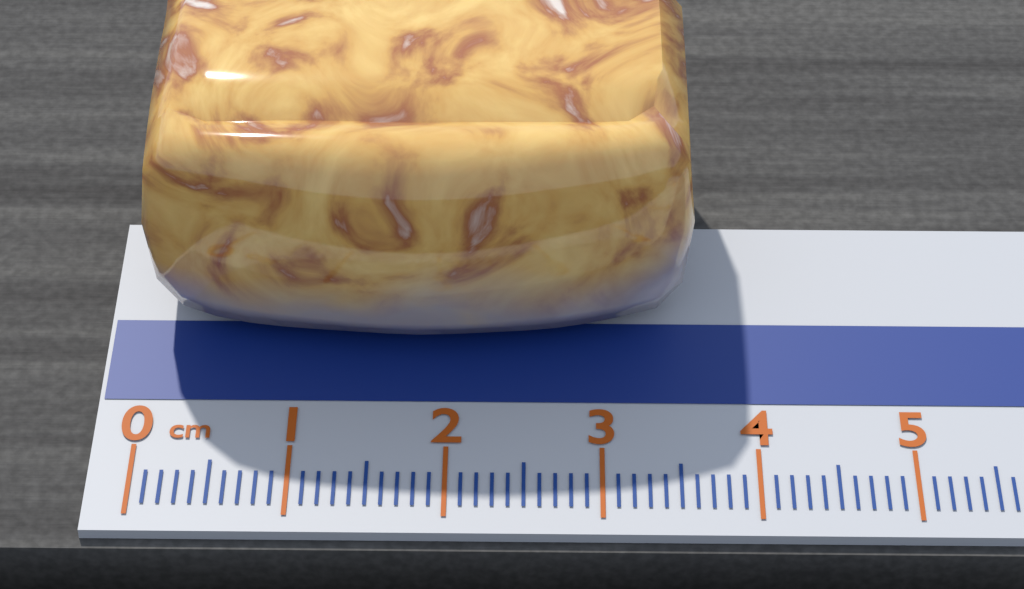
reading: 3.6 cm
